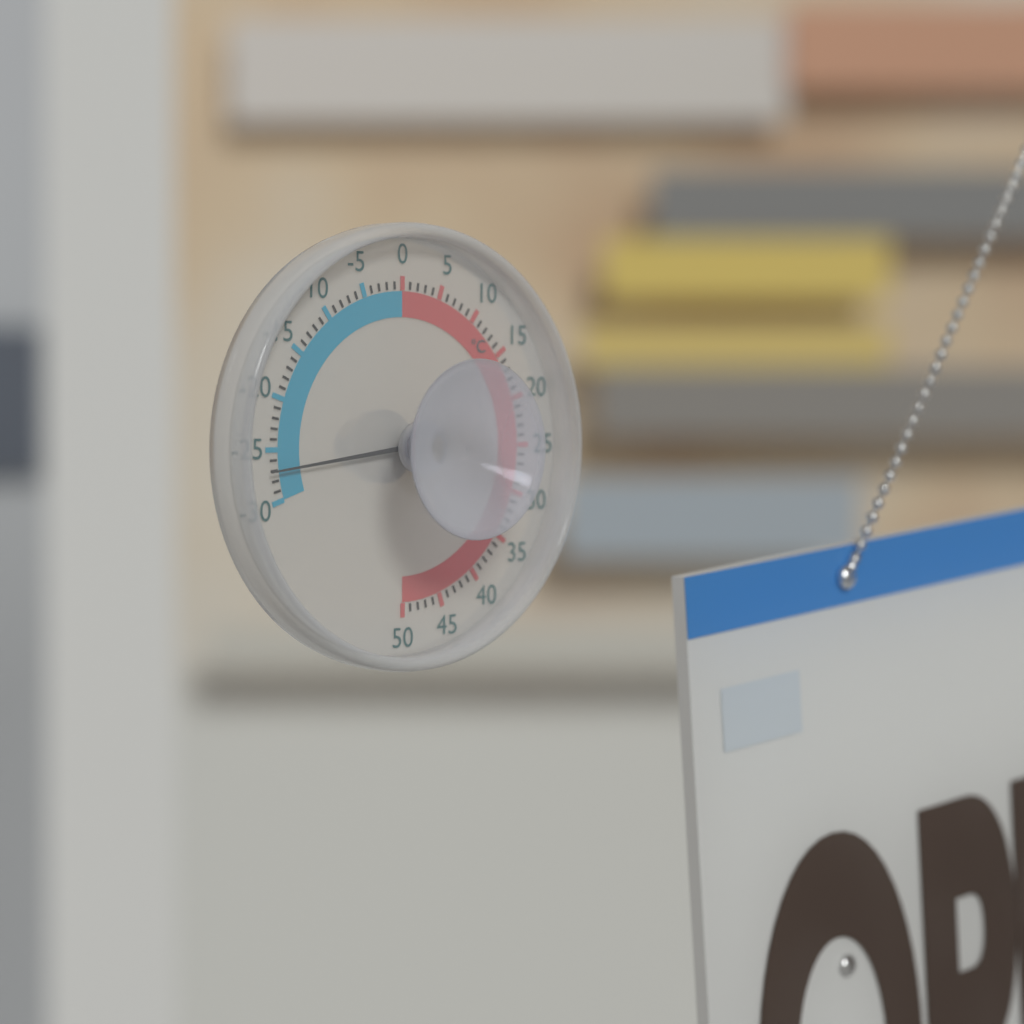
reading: -27 °C
